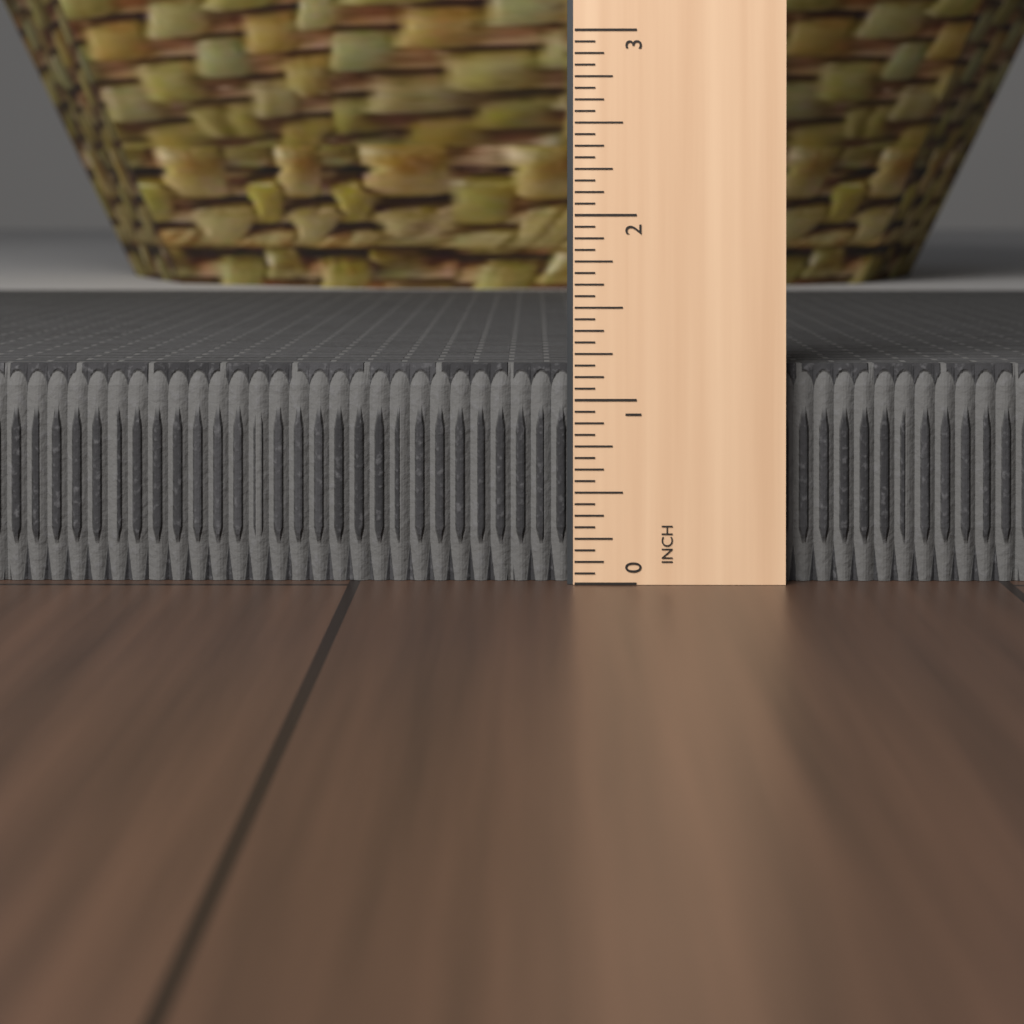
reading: 1.1875 in
